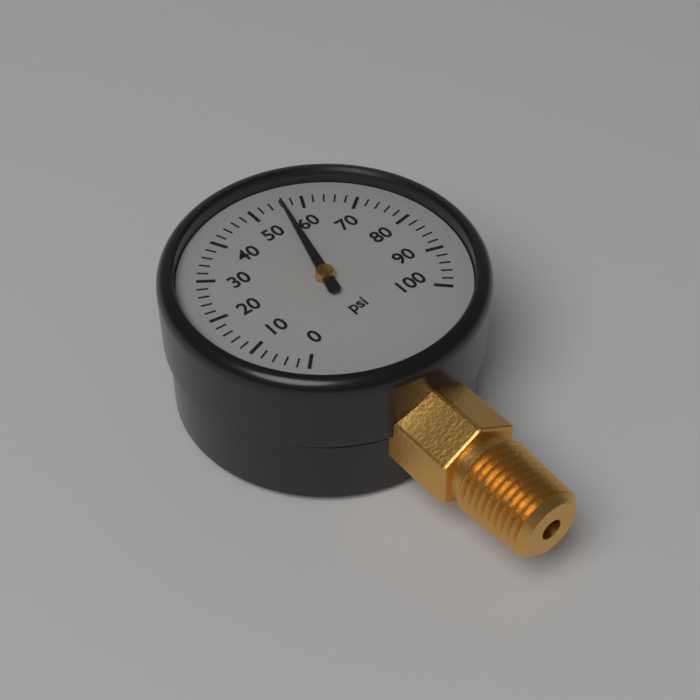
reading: 56 psi
